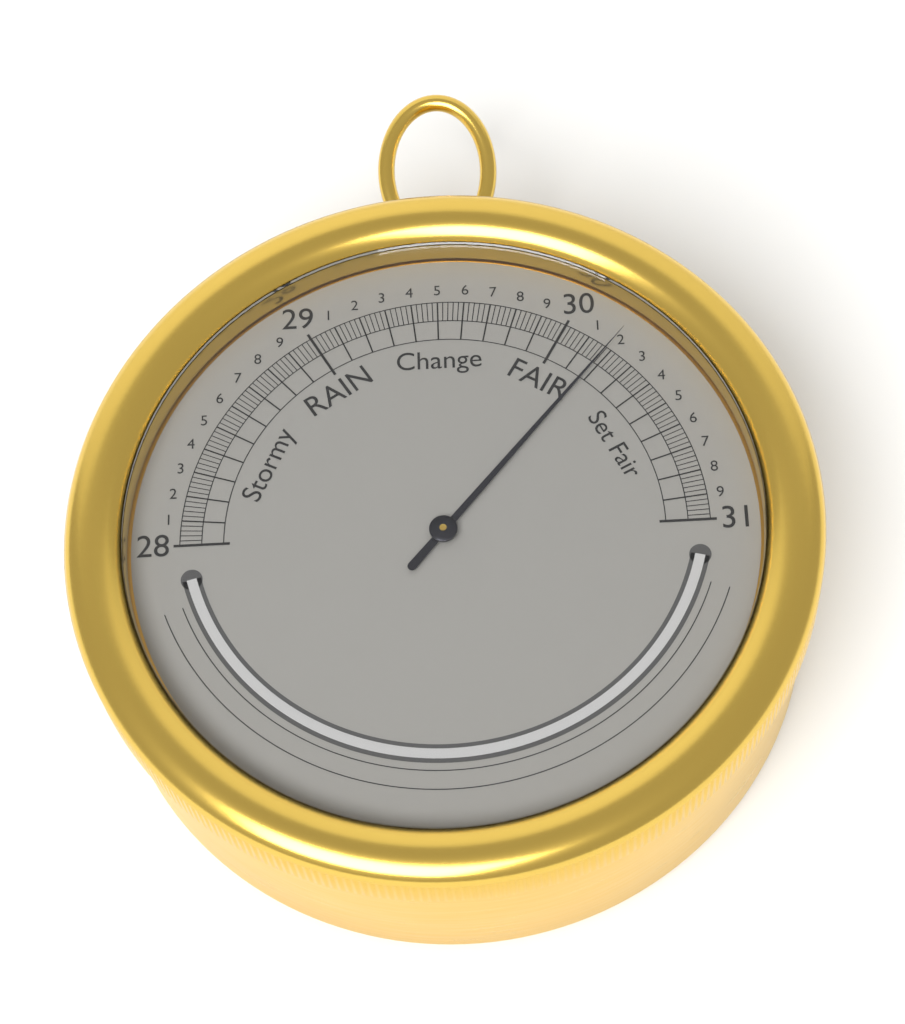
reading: 30.18 inHg
